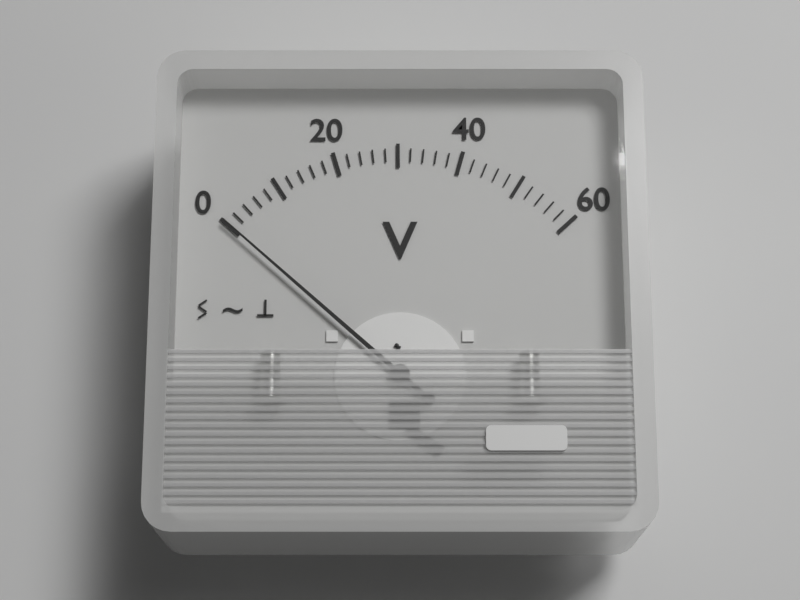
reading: 0 V
